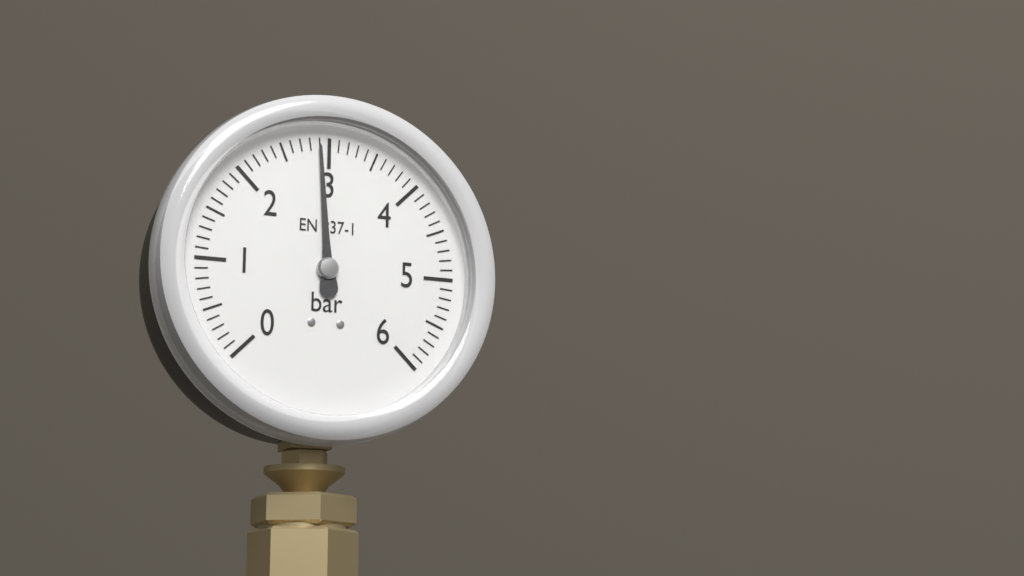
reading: 2.9 bar
